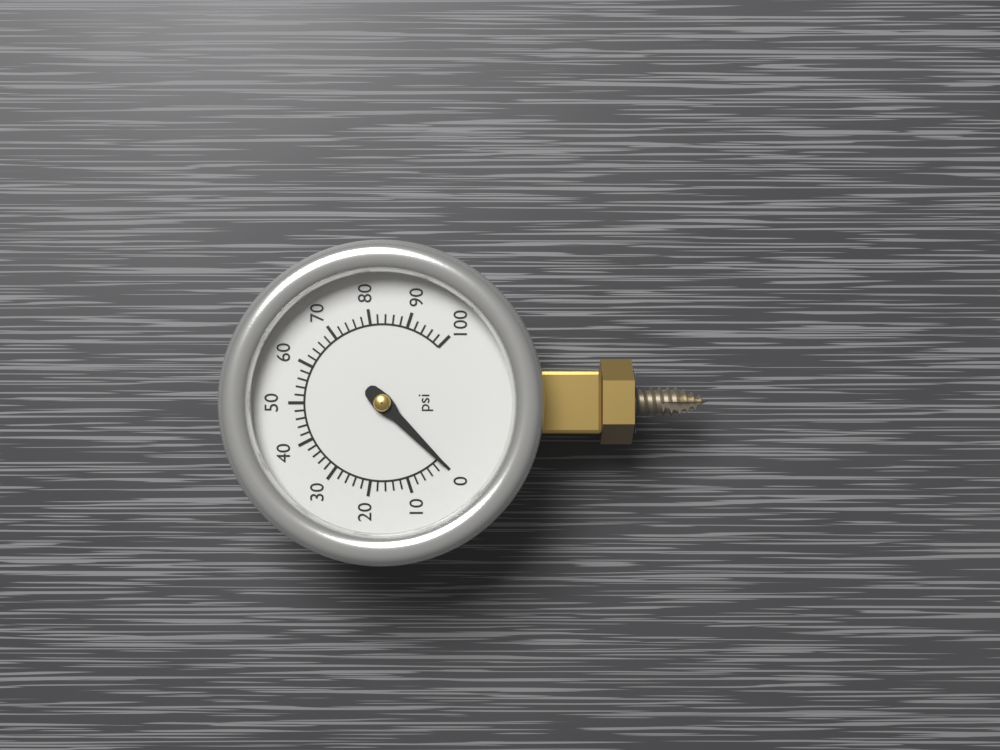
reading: 0 psi
